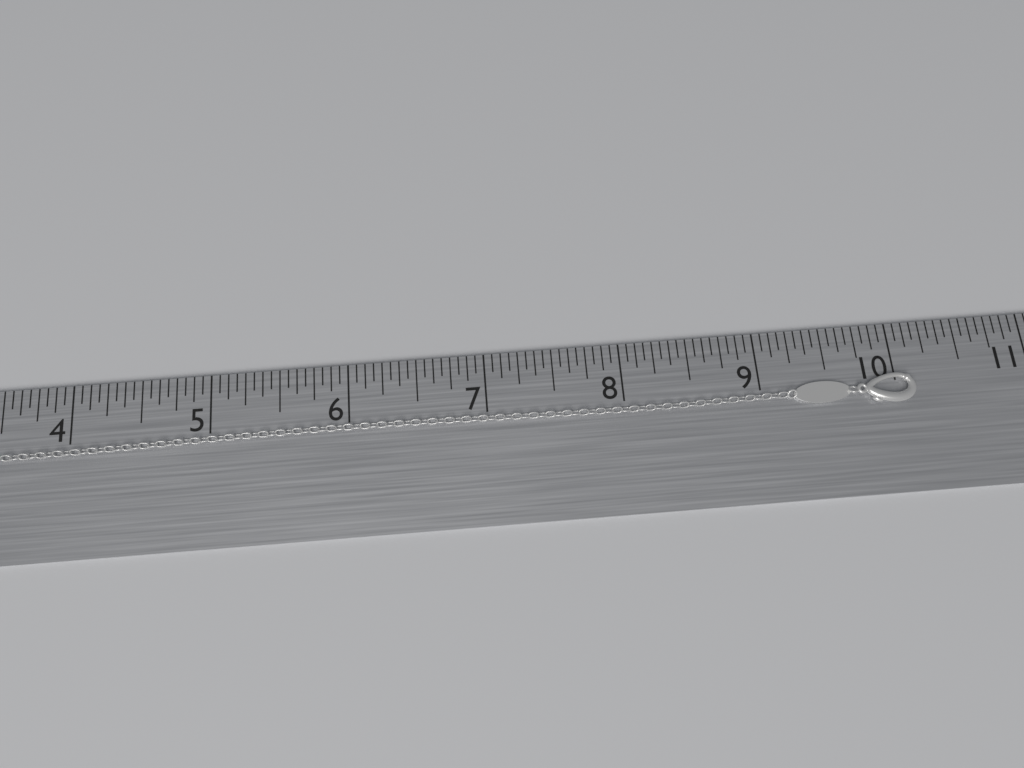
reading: 10.1250 in
